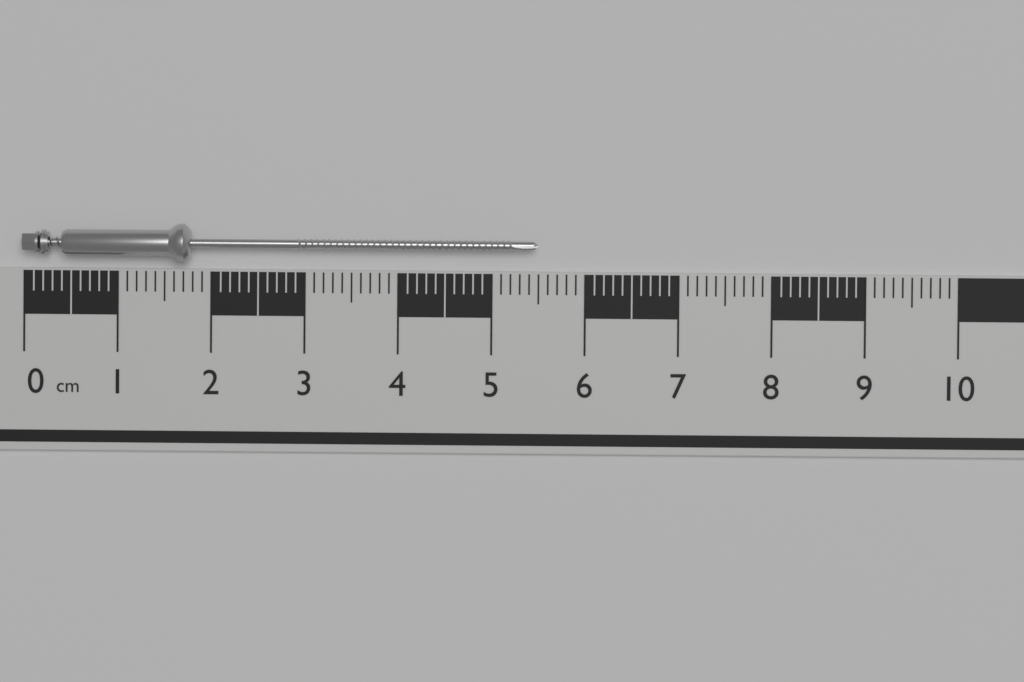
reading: 5.5 cm
